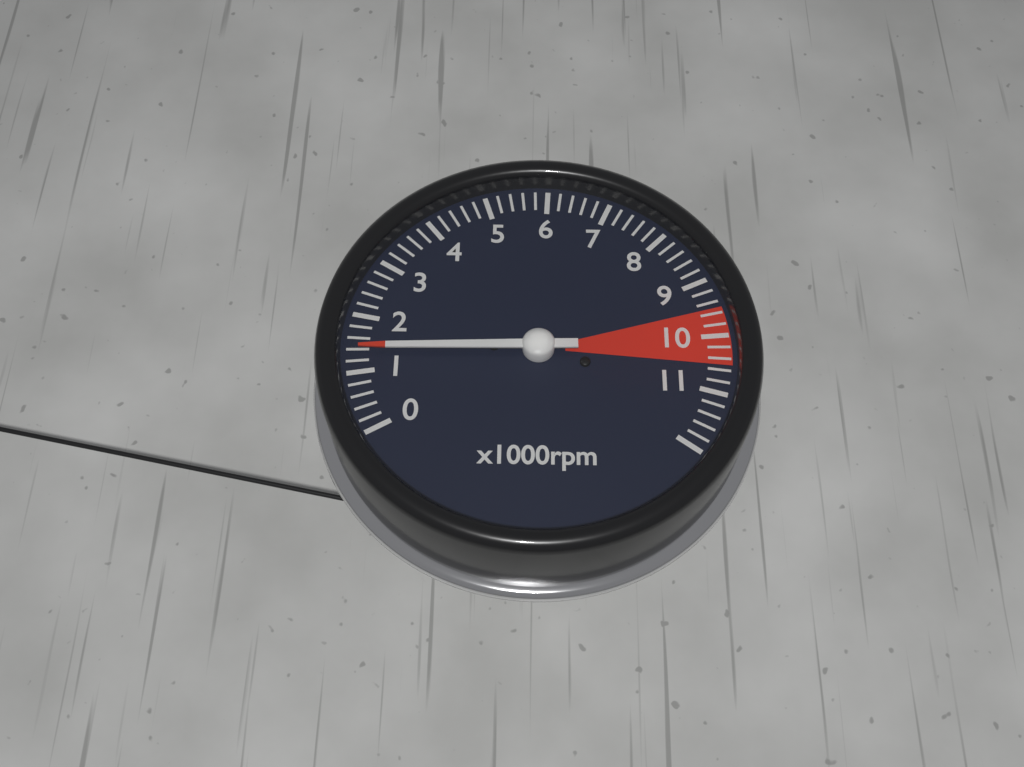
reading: 1400 rpm
